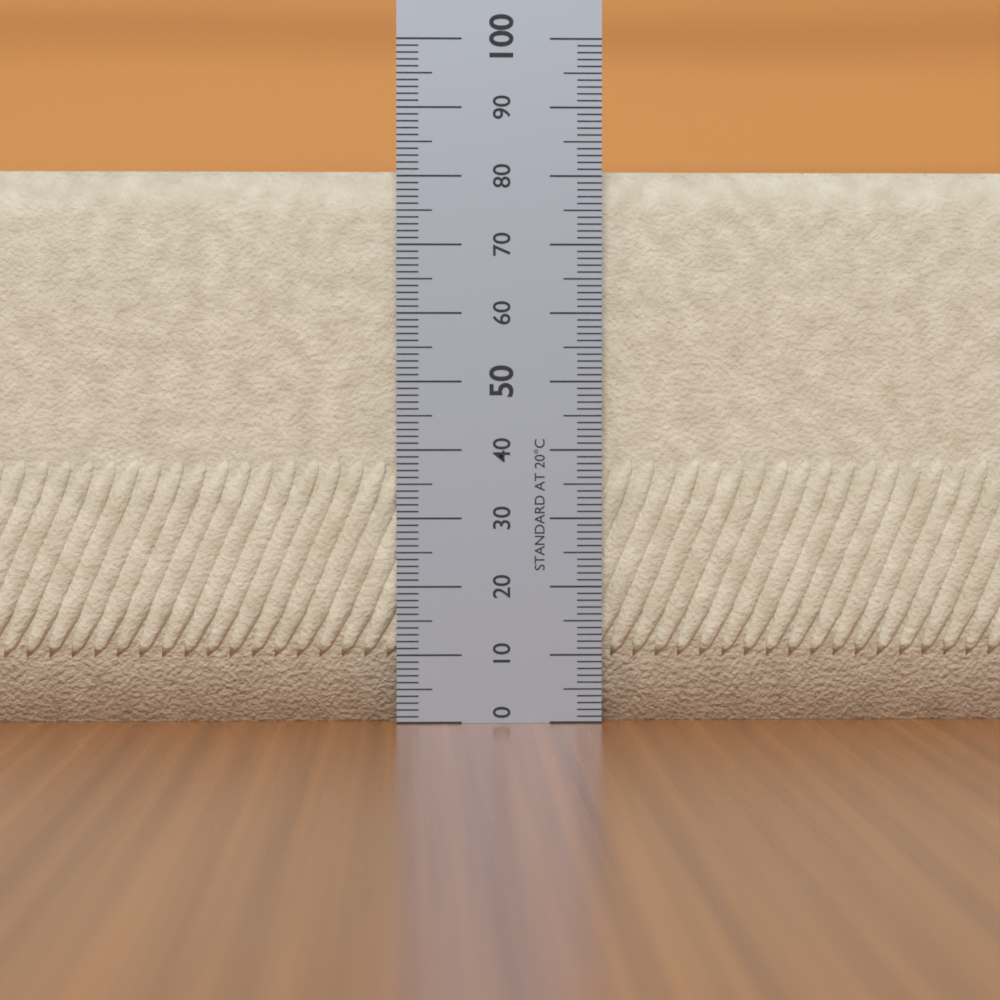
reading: 81 (no unit)
